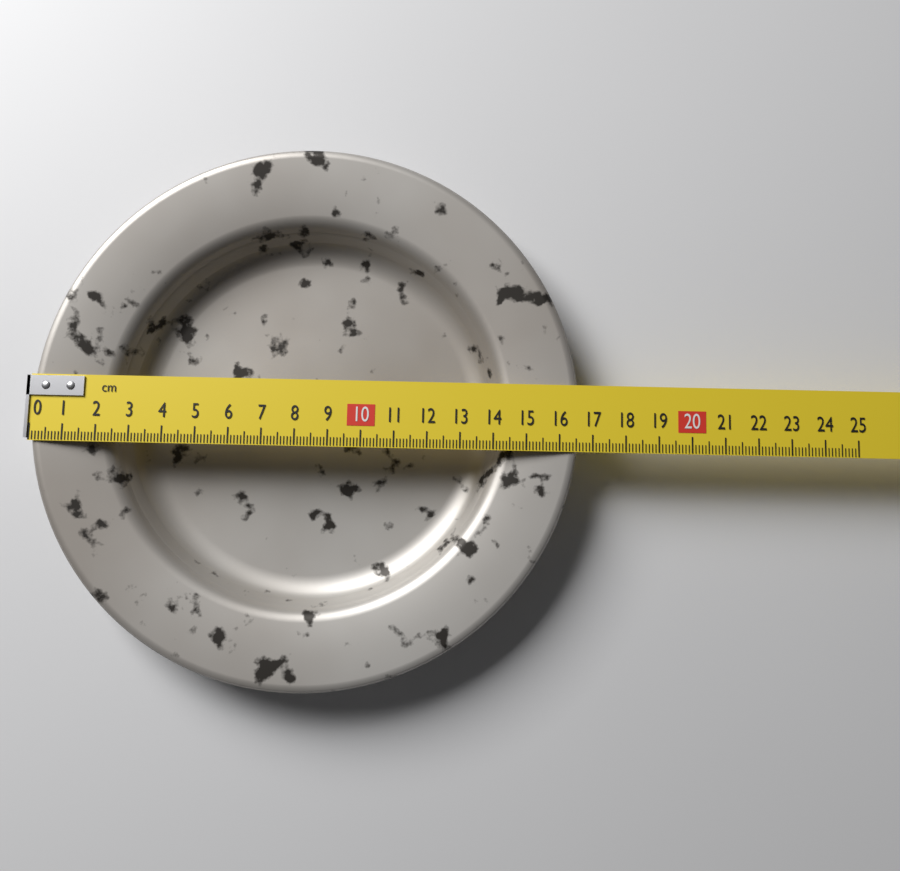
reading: 16.6 cm
